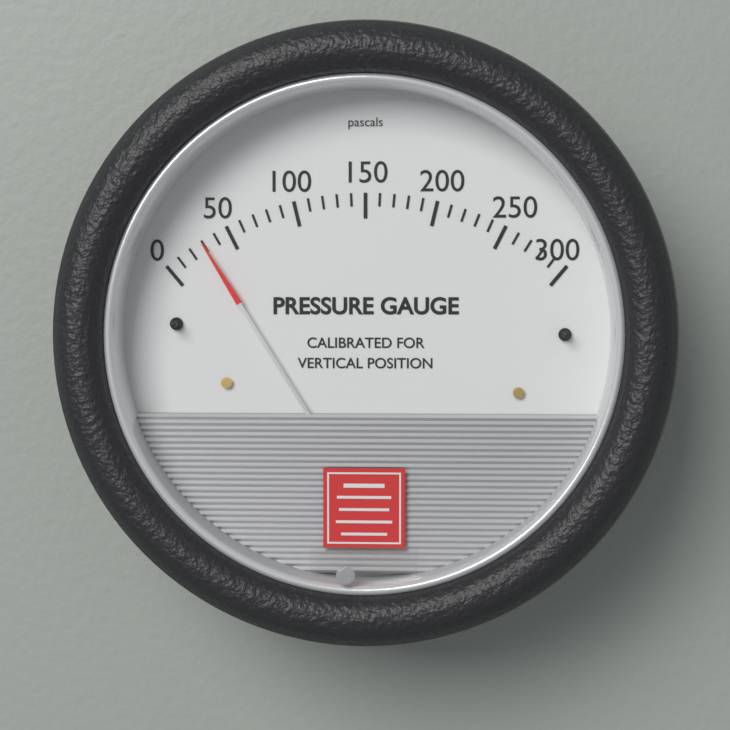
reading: 30 Pa
